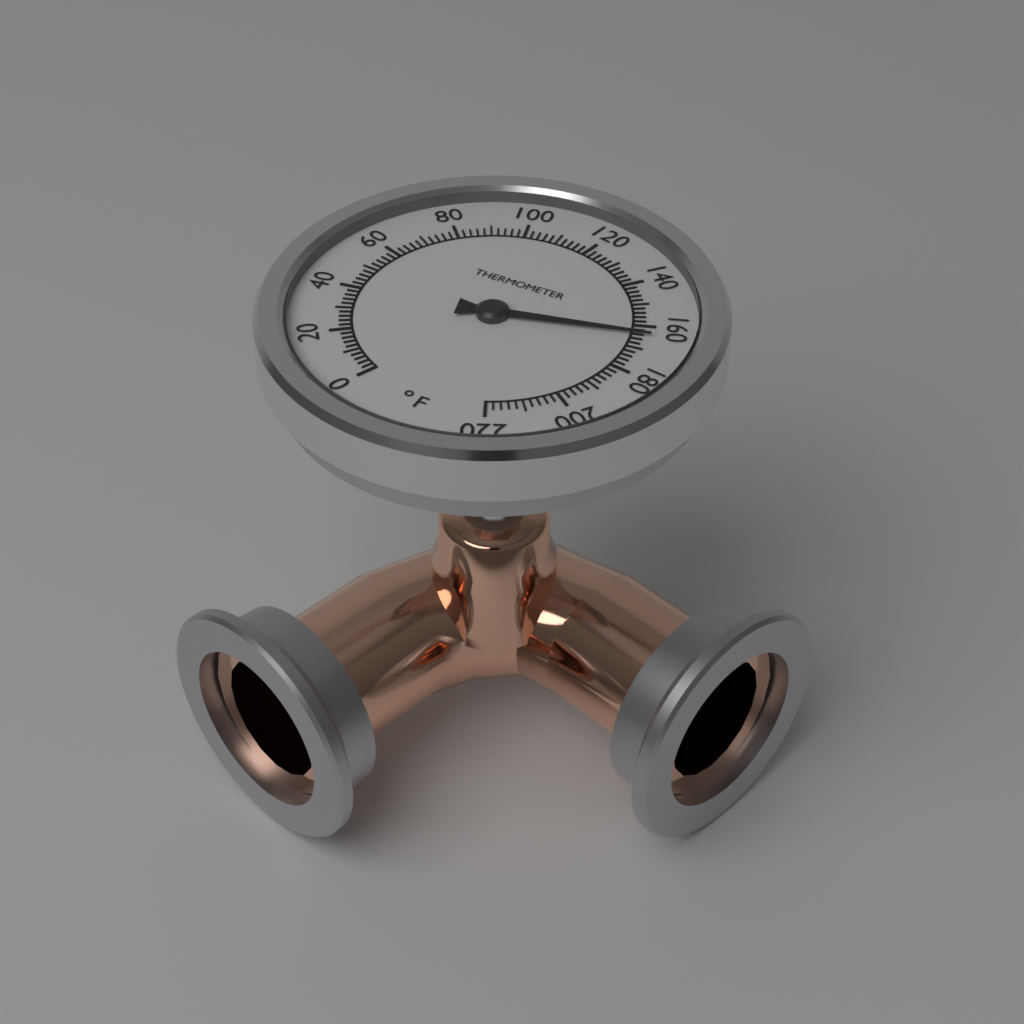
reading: 164 °F
